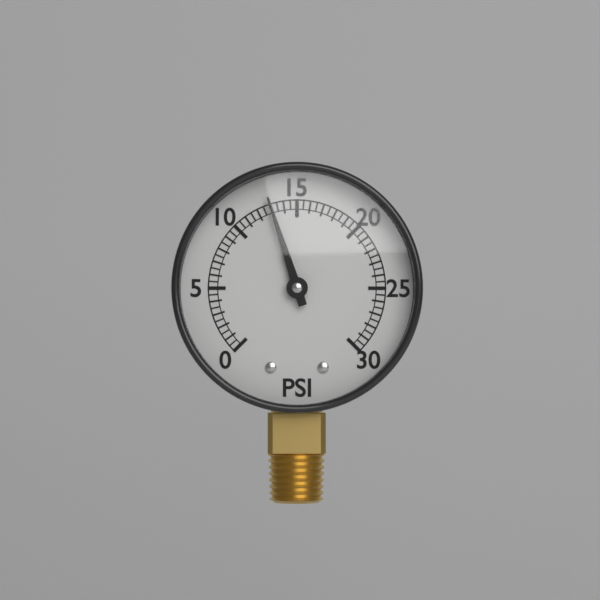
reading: 13.0 psi
